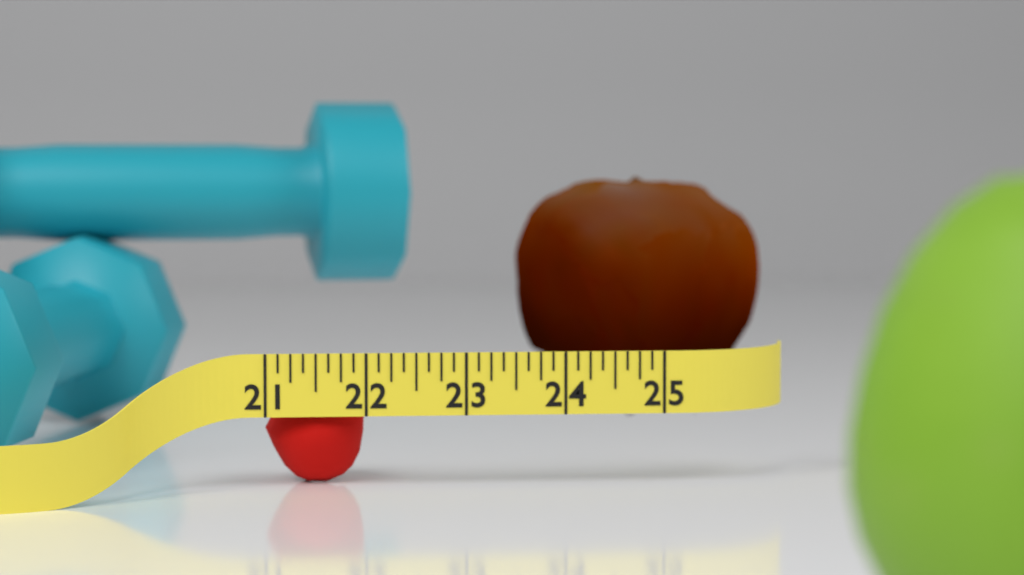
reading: 22.000 (no unit)
